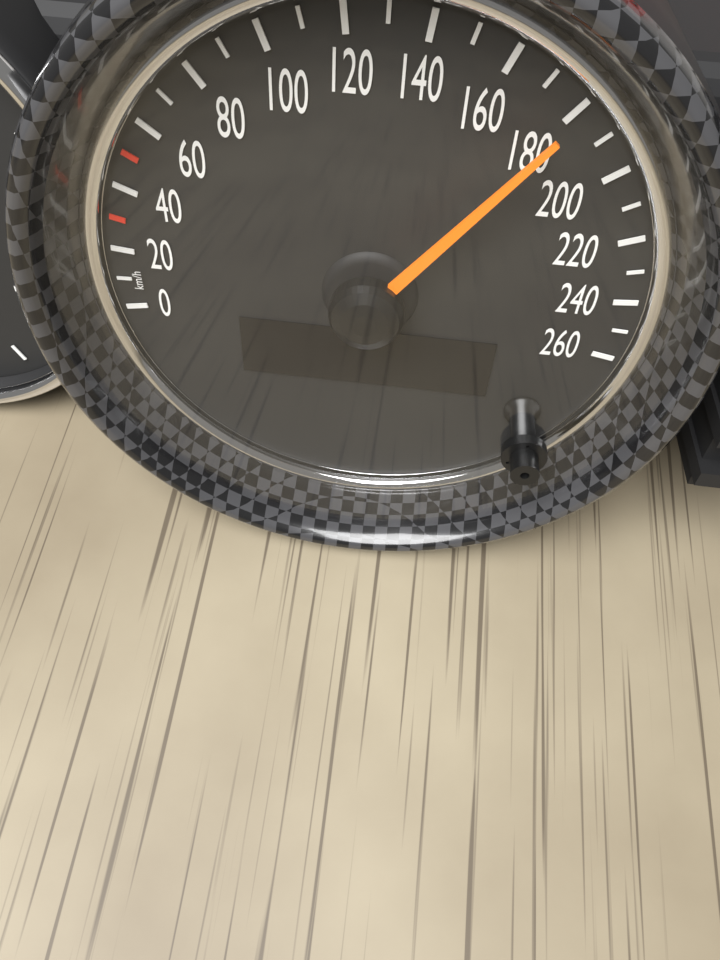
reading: 180 km/h
